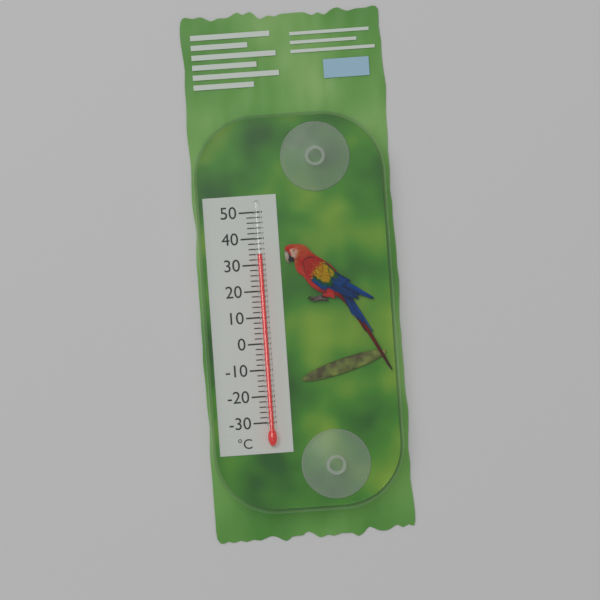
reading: 34 °C
